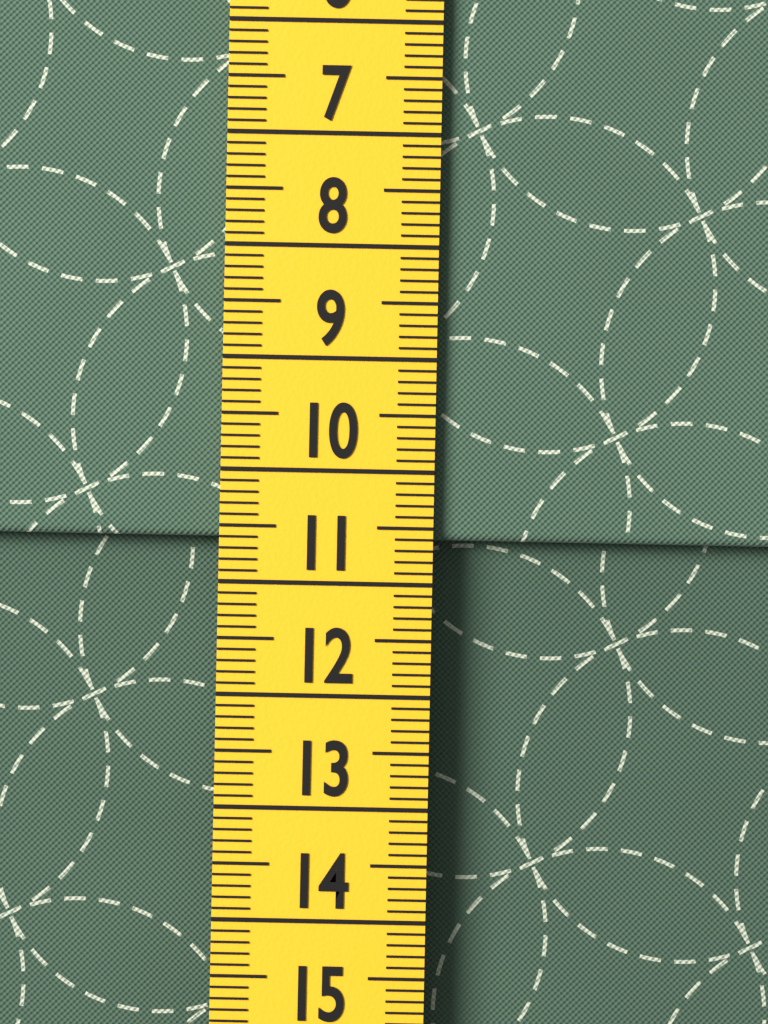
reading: 10.6 cm
